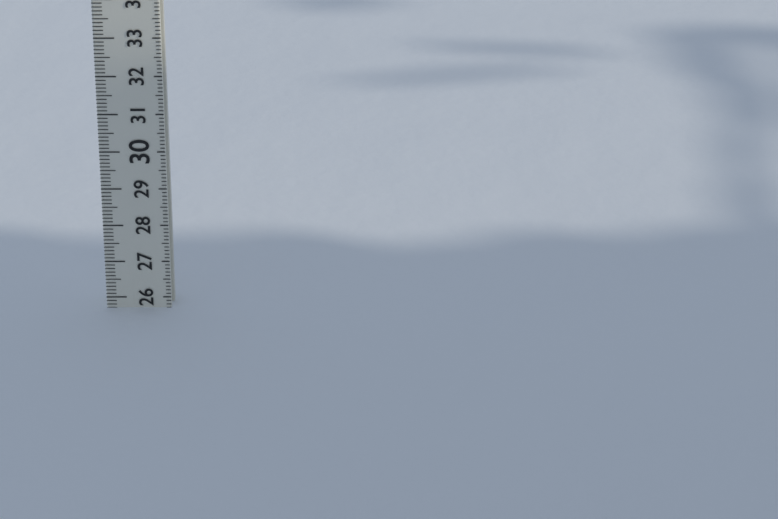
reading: 25.7 (no unit)
